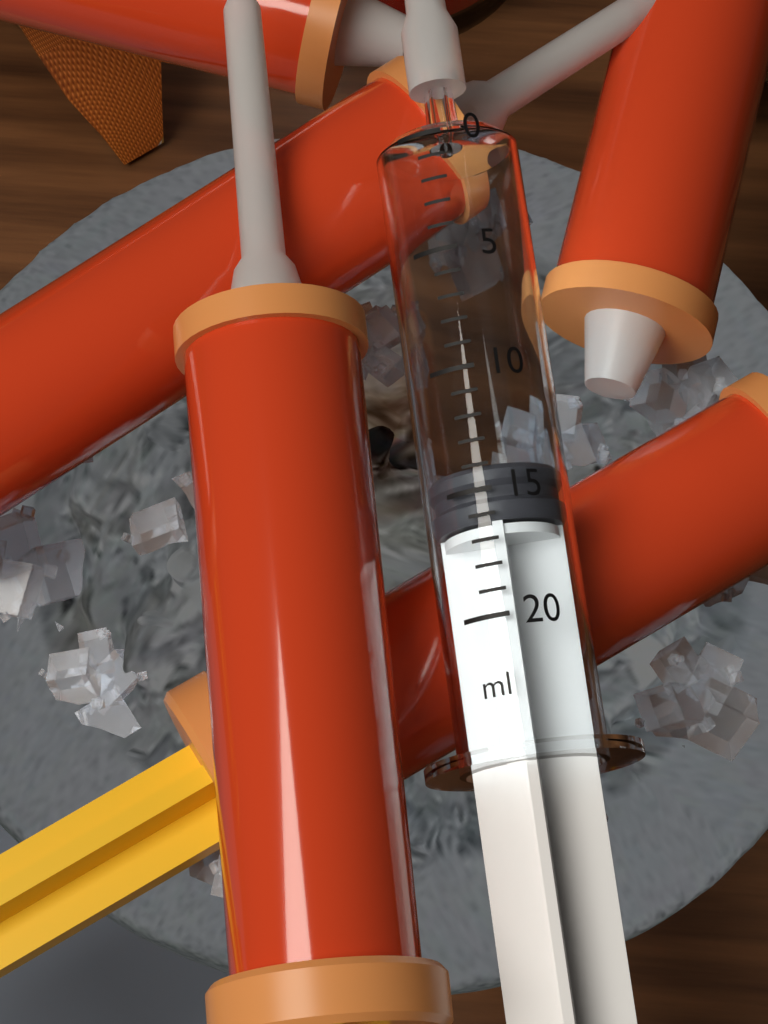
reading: 14 ml
